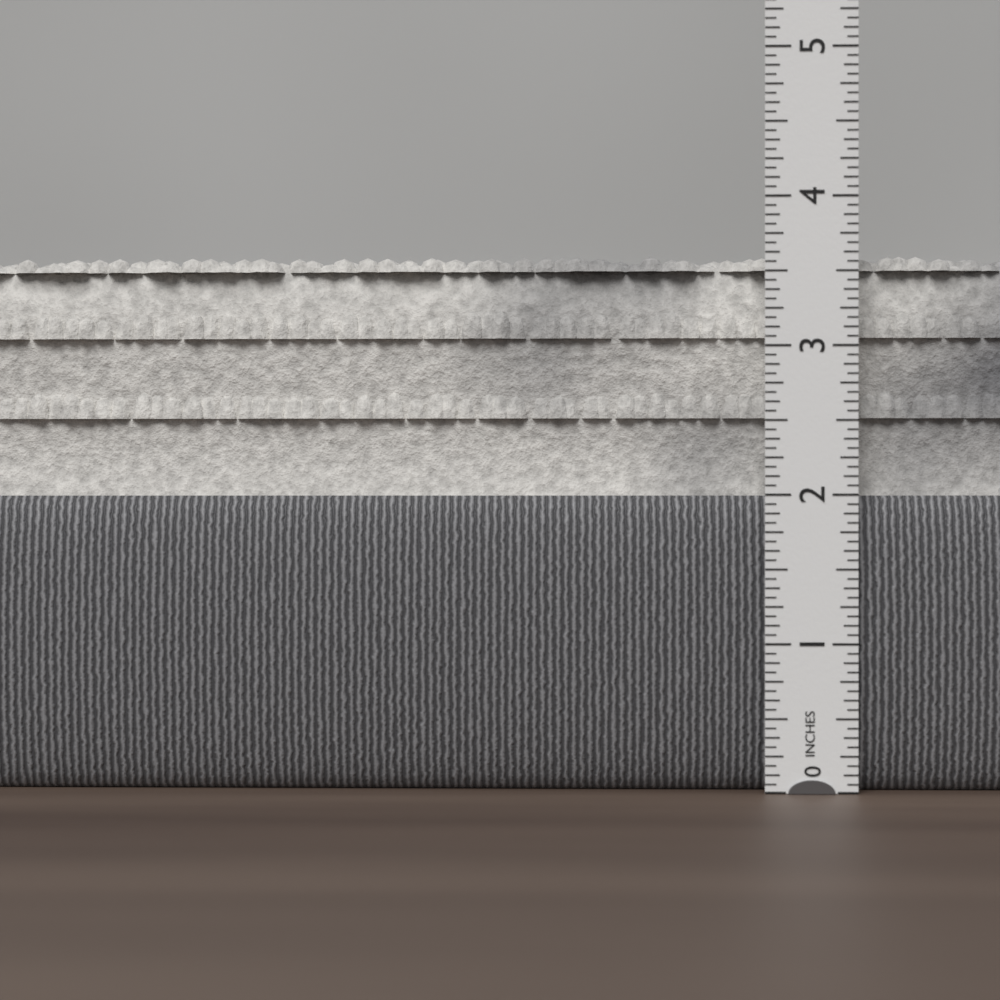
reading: 3.6250 in
